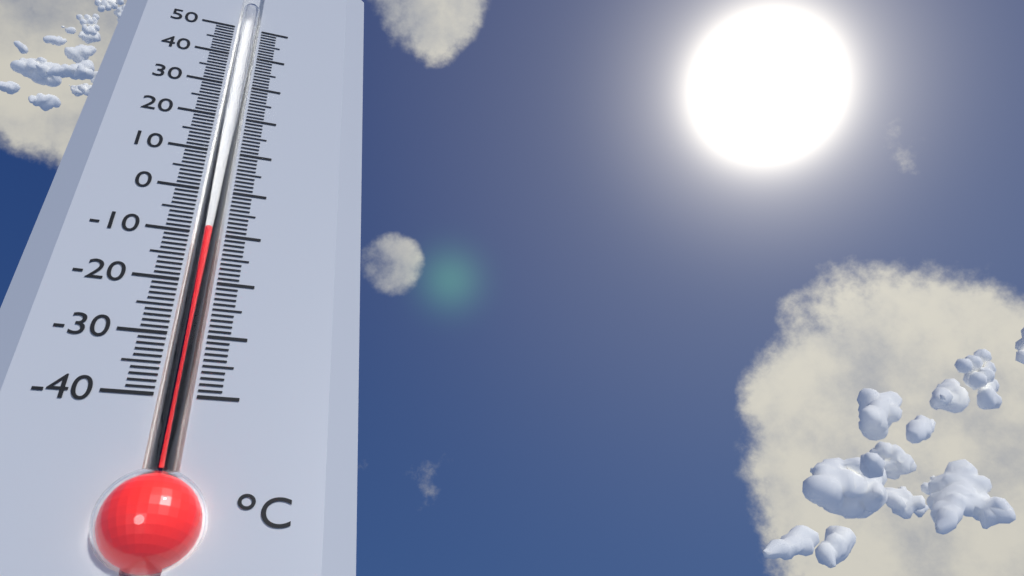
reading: -9 °C
